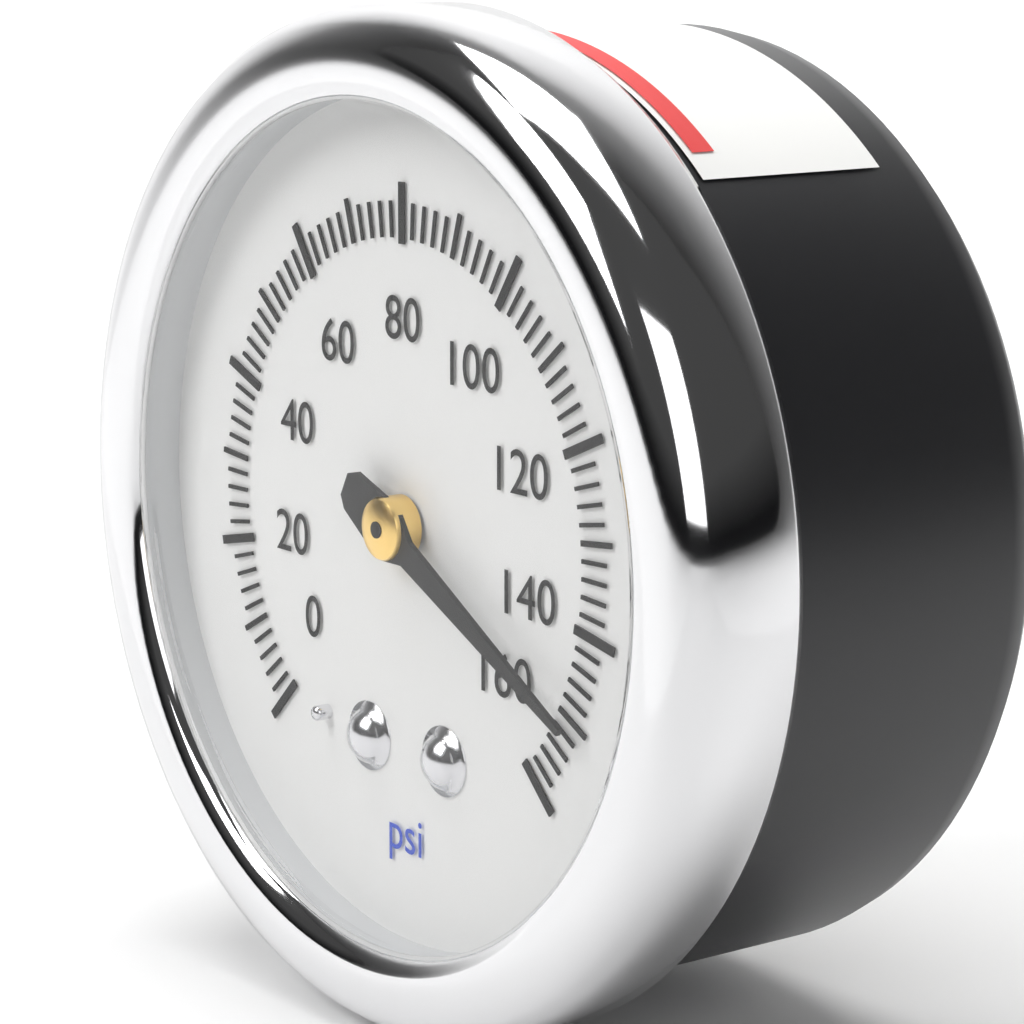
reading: 150 psi
